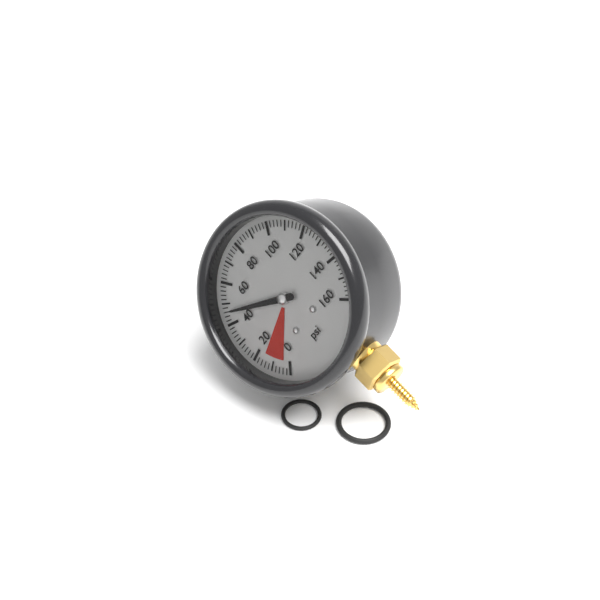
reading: 46 psi
